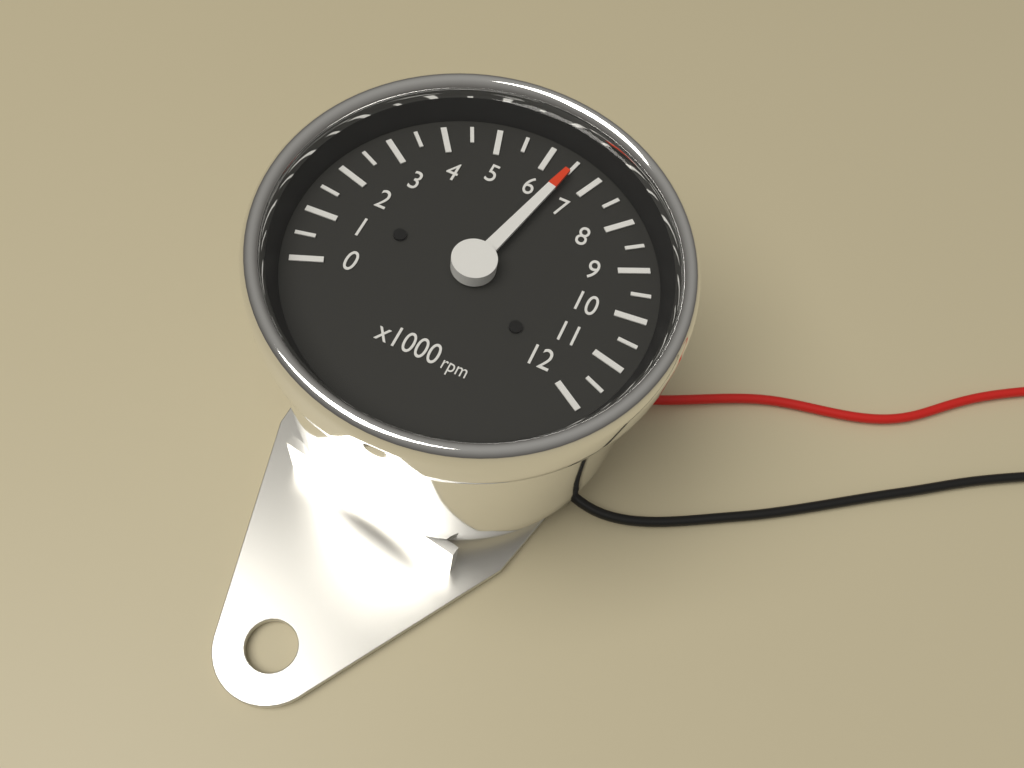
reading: 6500 rpm
